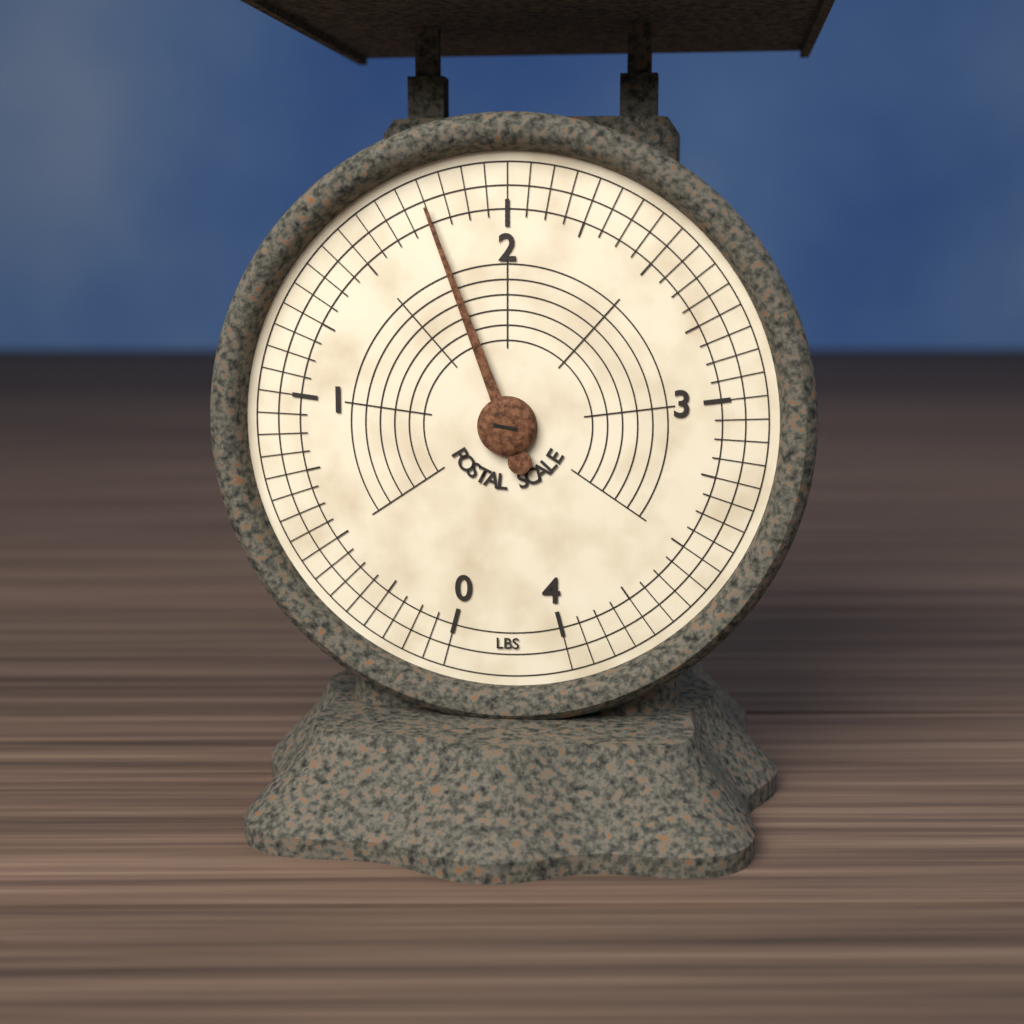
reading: 1.7500 lbs
